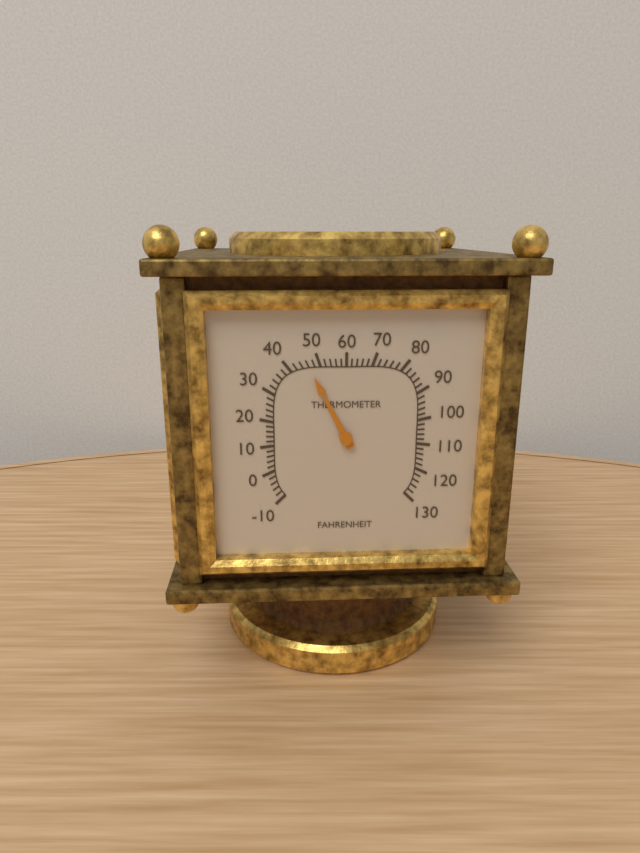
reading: 46 °F
